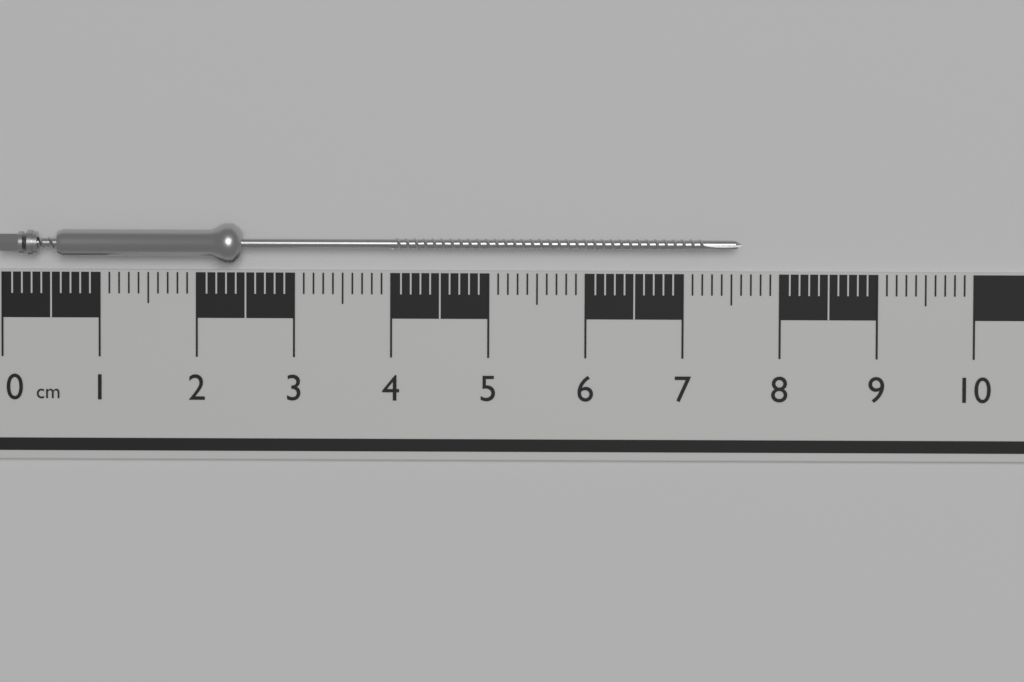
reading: 7.6 cm
